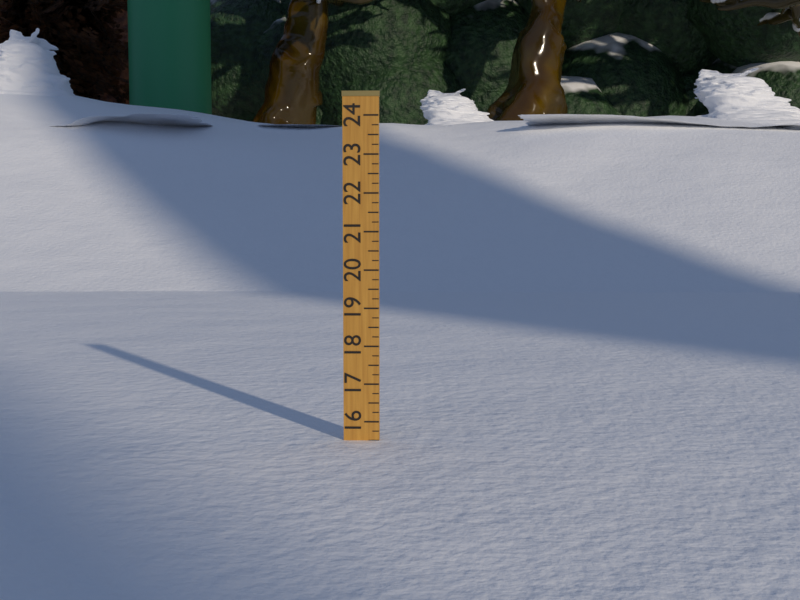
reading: 15.50 (no unit)
